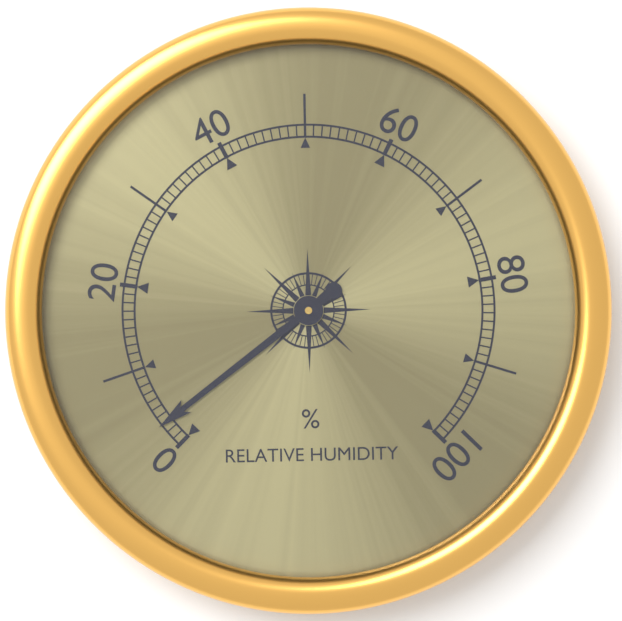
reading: 3 %
